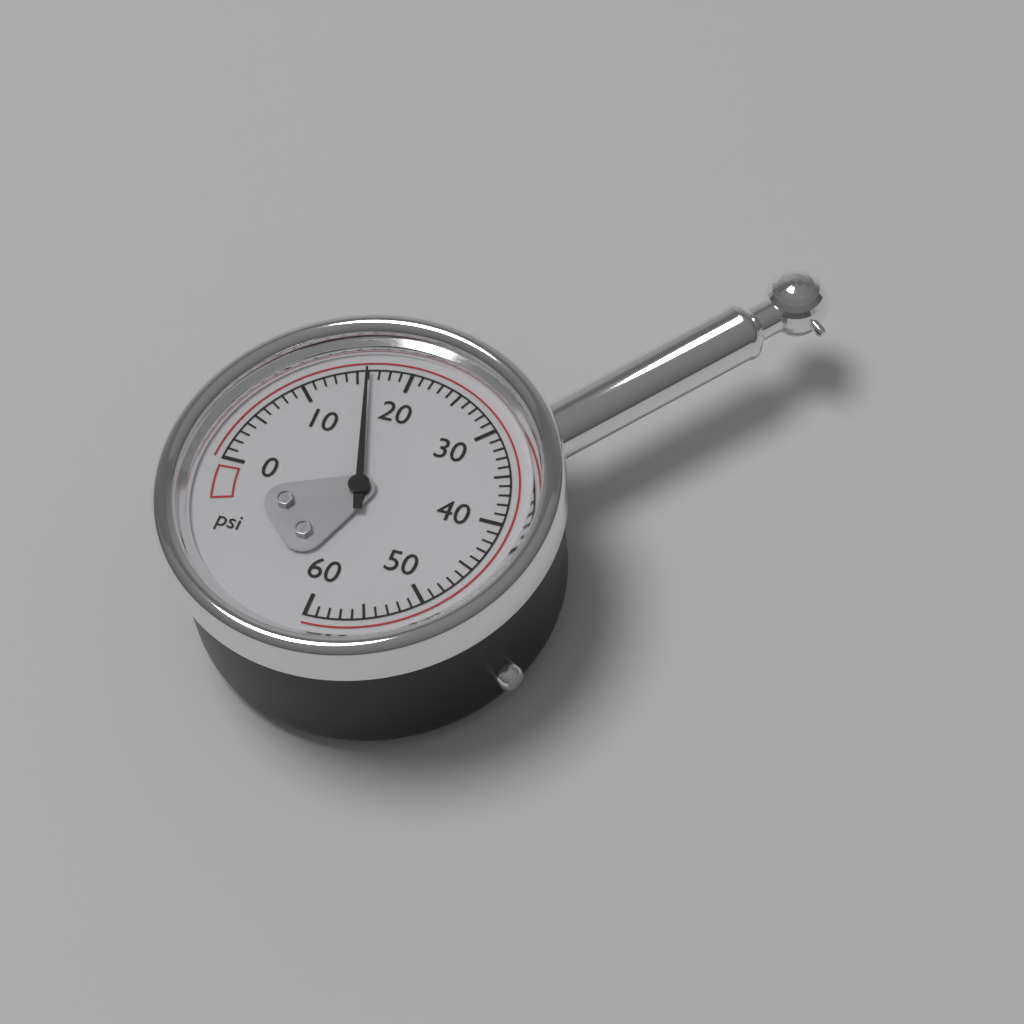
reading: 16 psi
